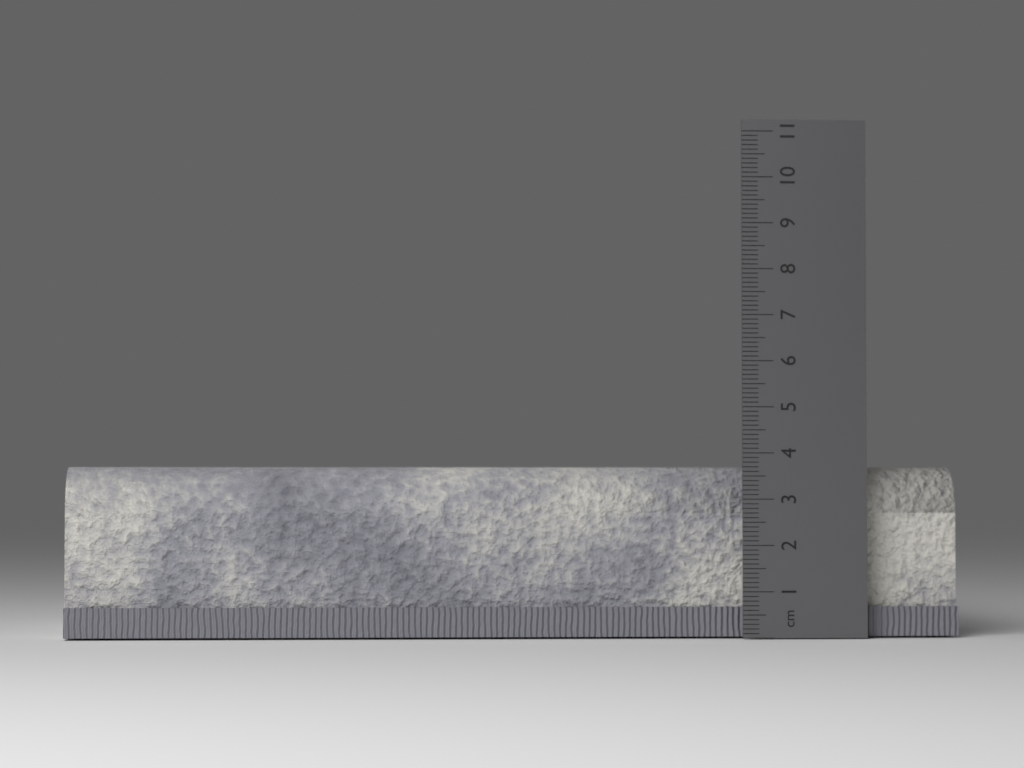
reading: 3.7 cm
